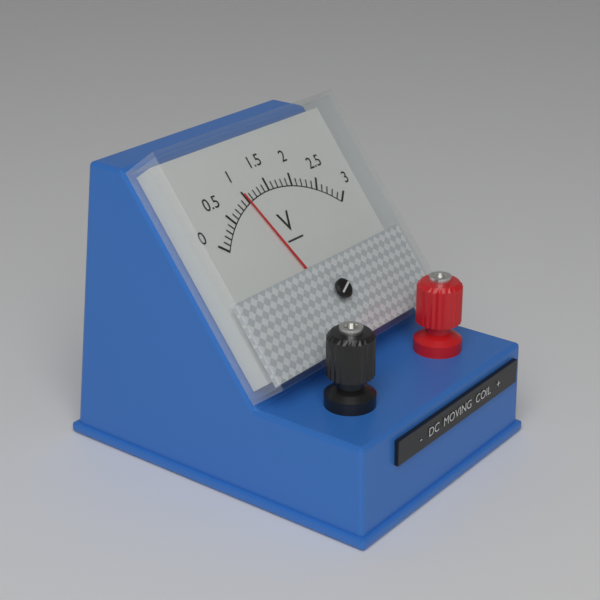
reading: 1.0 V
